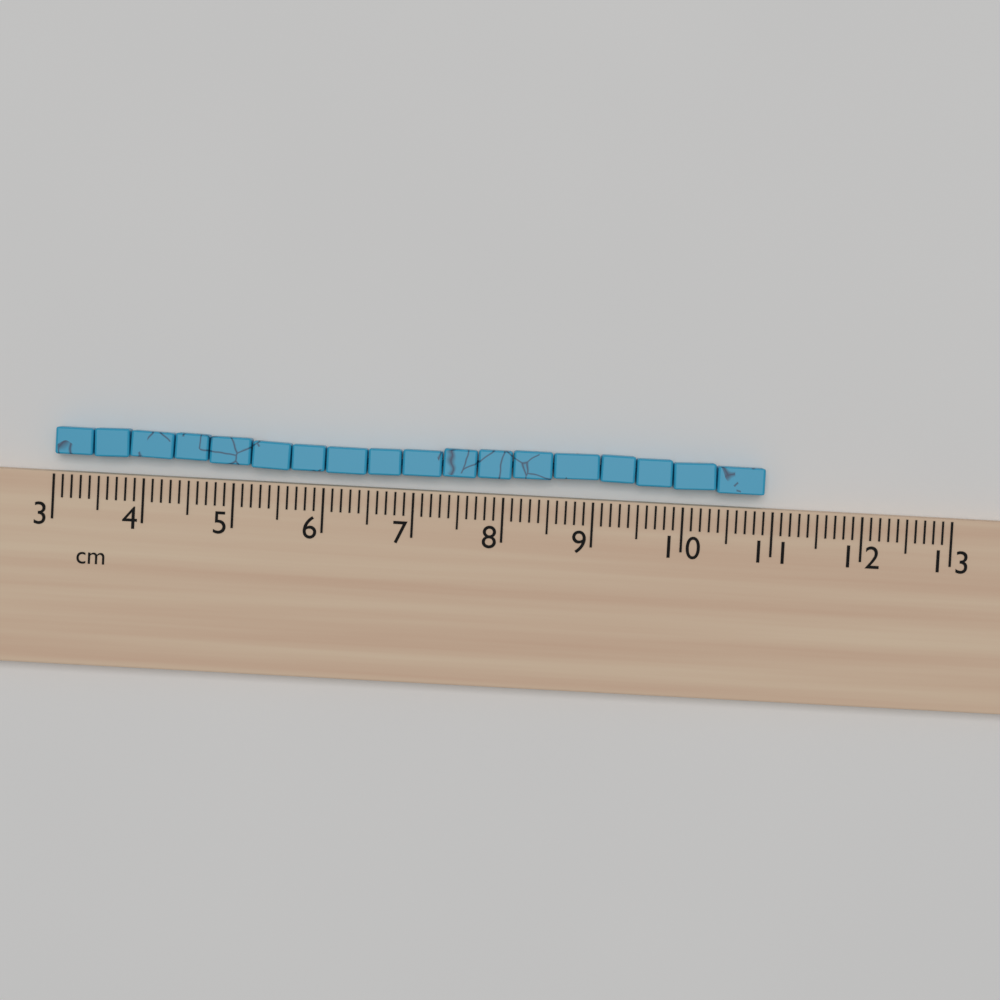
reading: 10.9 cm
